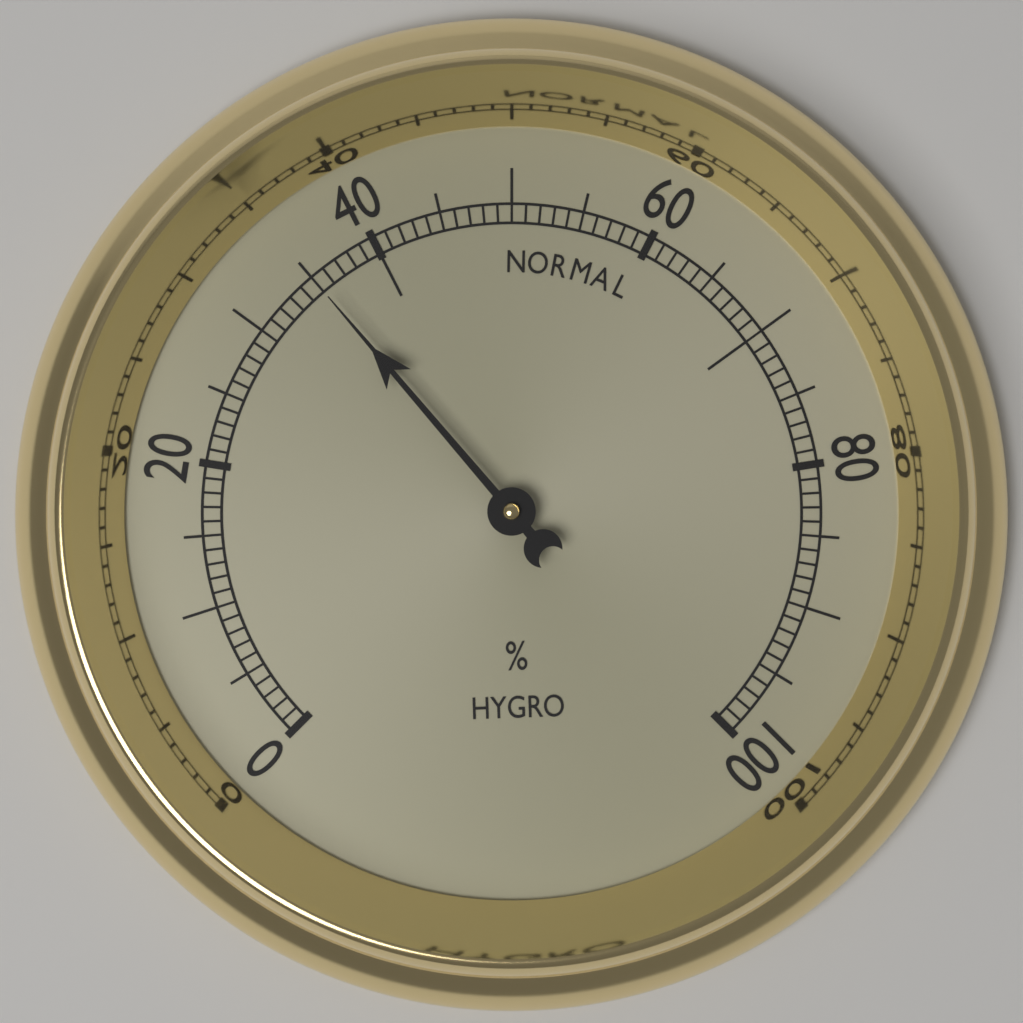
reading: 35 %
